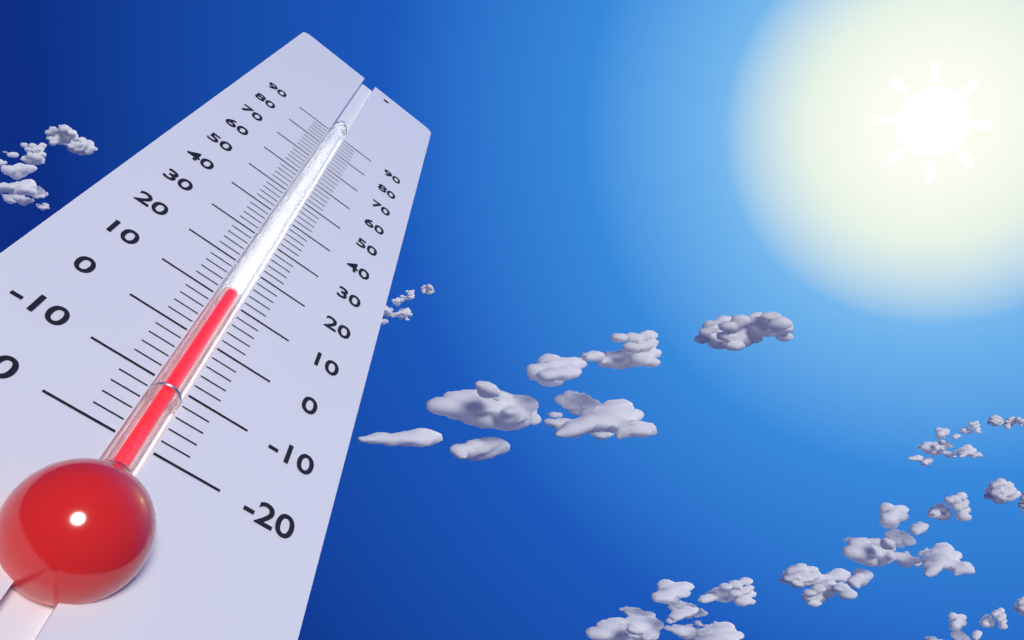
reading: 12 (no unit)
